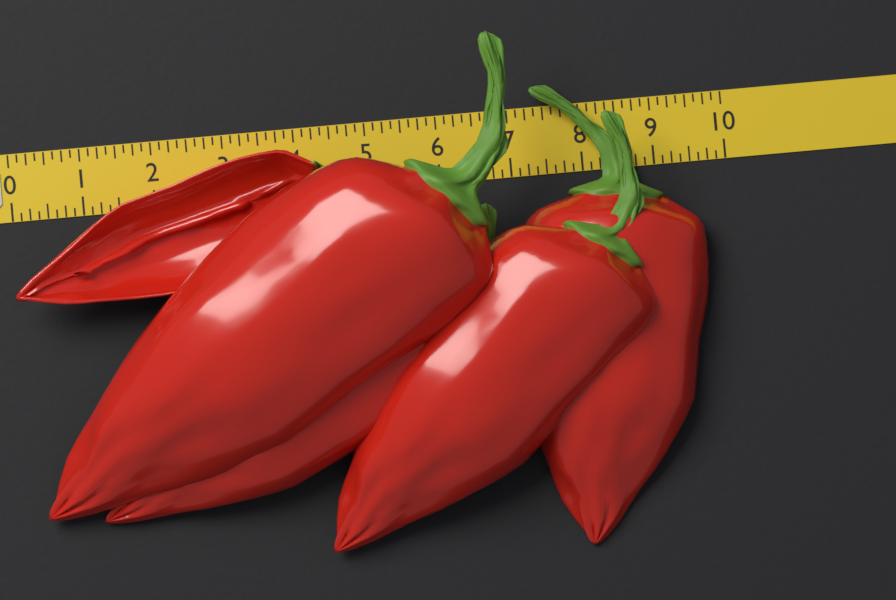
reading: 9.625 (no unit)
